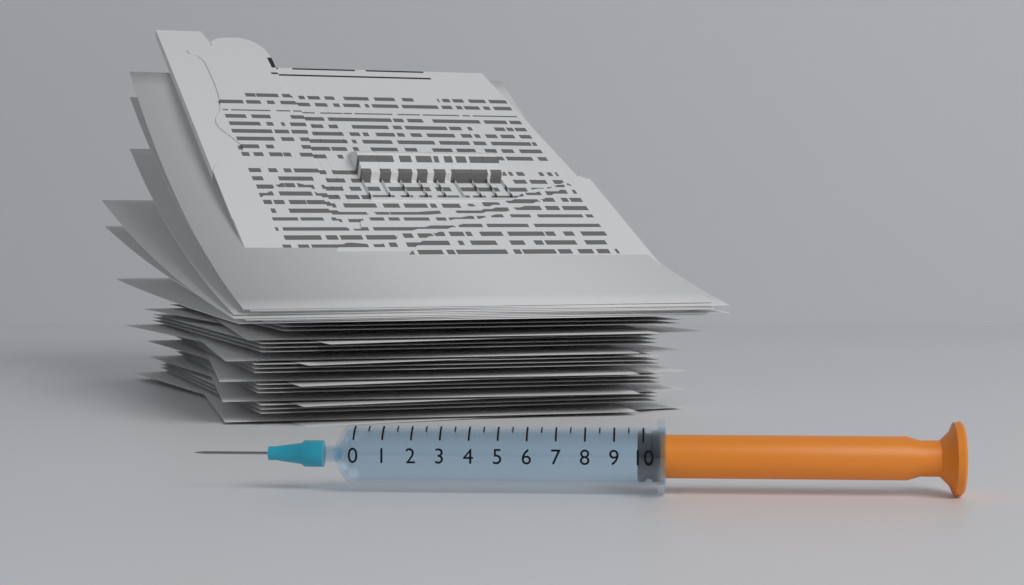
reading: 9.8 (no unit)
